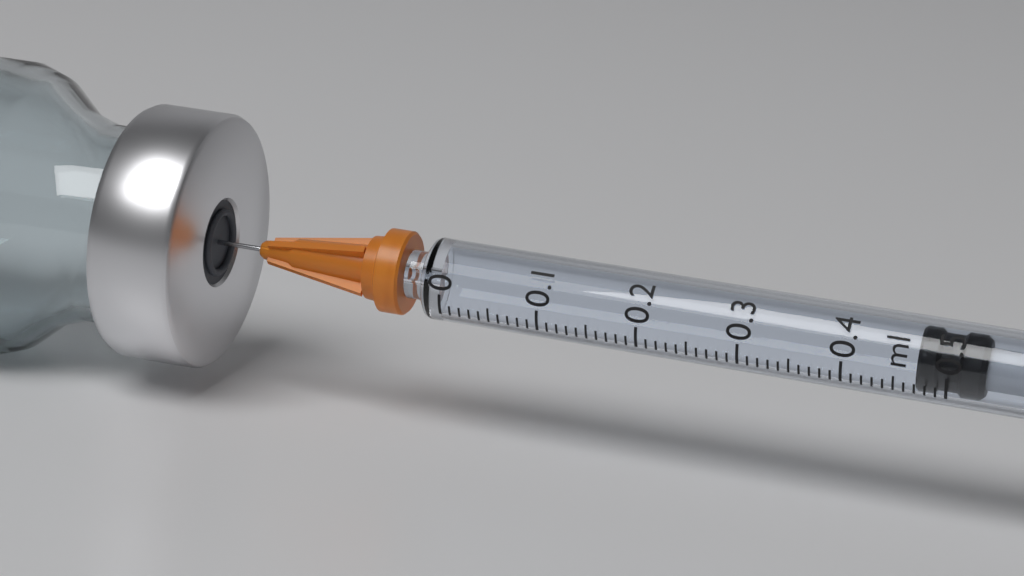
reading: 0.47 ml
